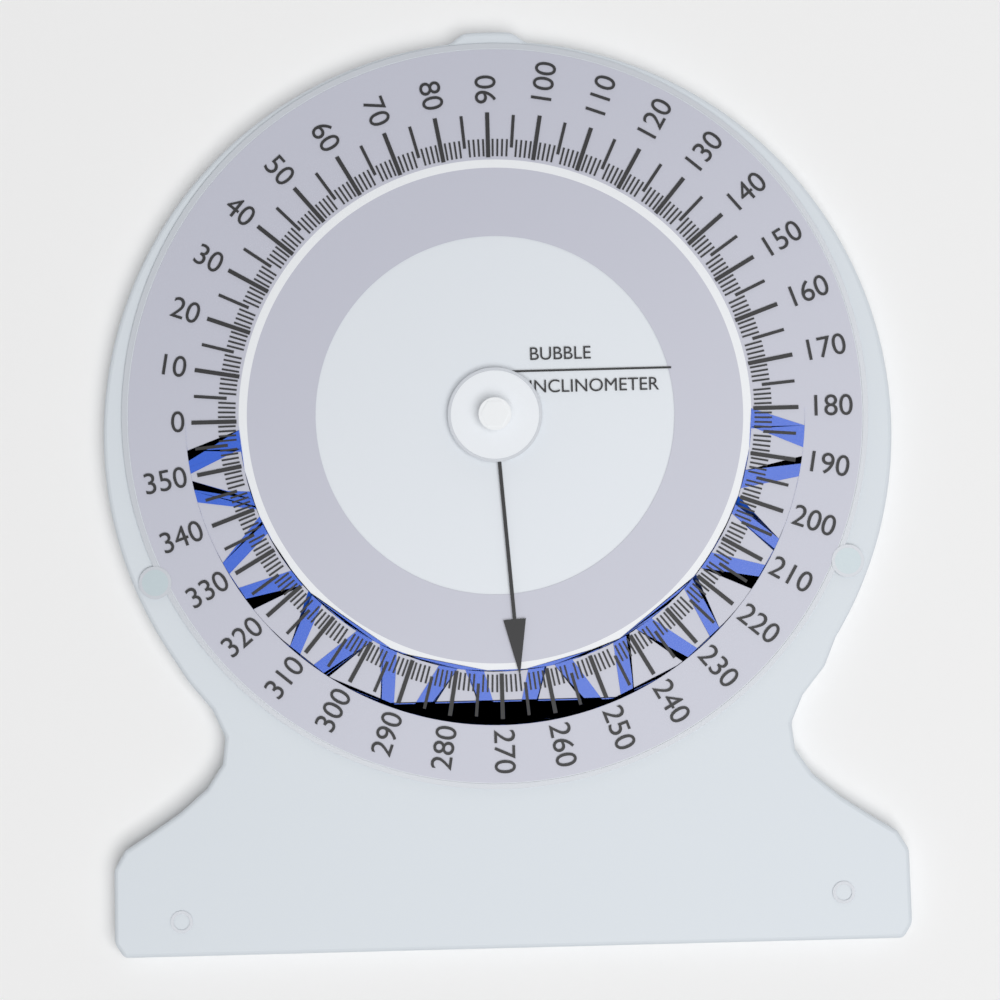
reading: 266 (no unit)
